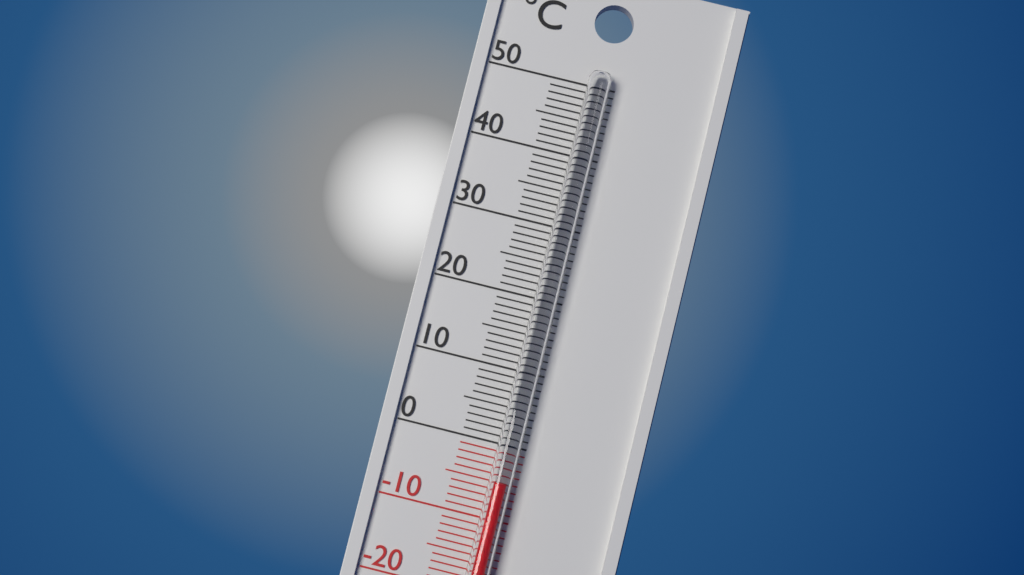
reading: -5 °C
